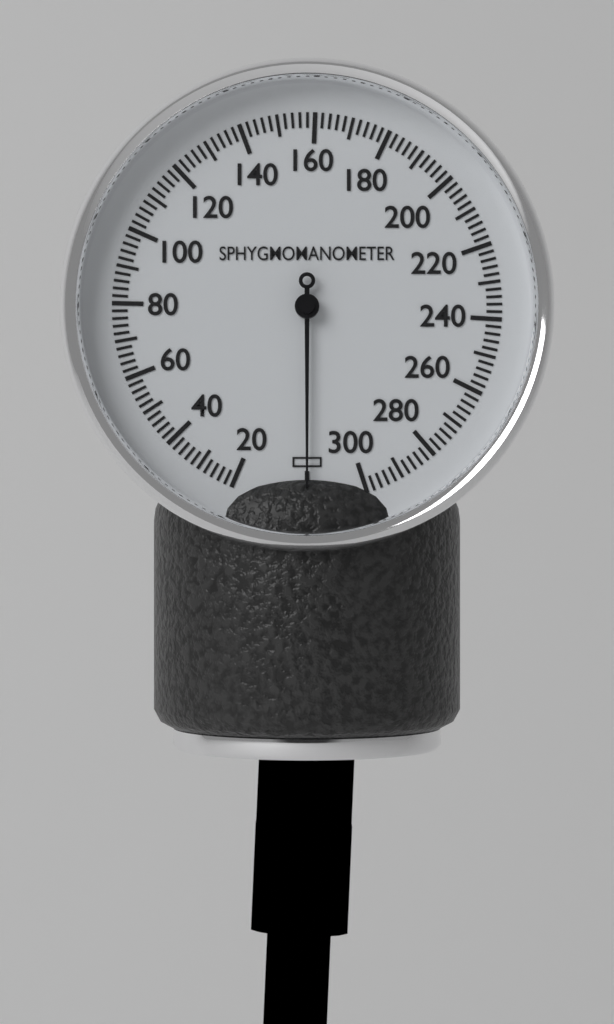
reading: 0 mmHg
